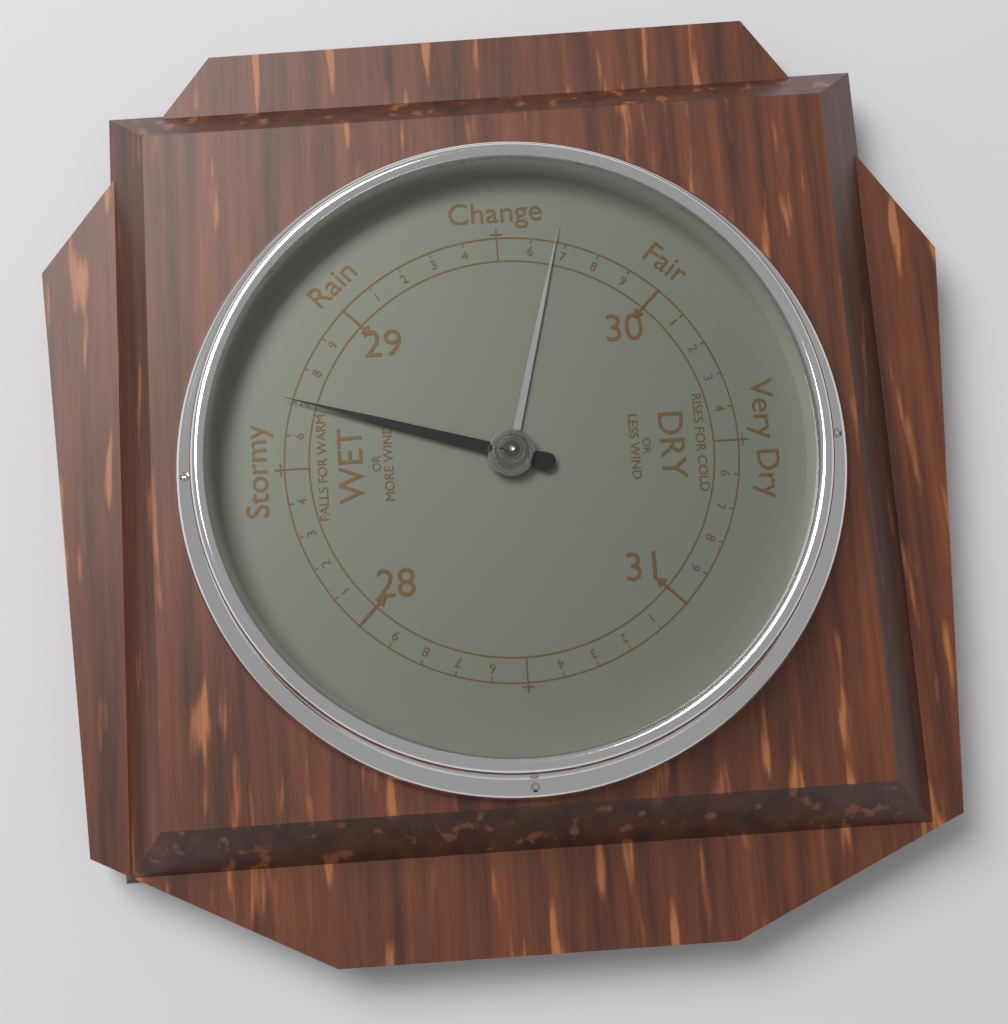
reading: 28.7 inHg
